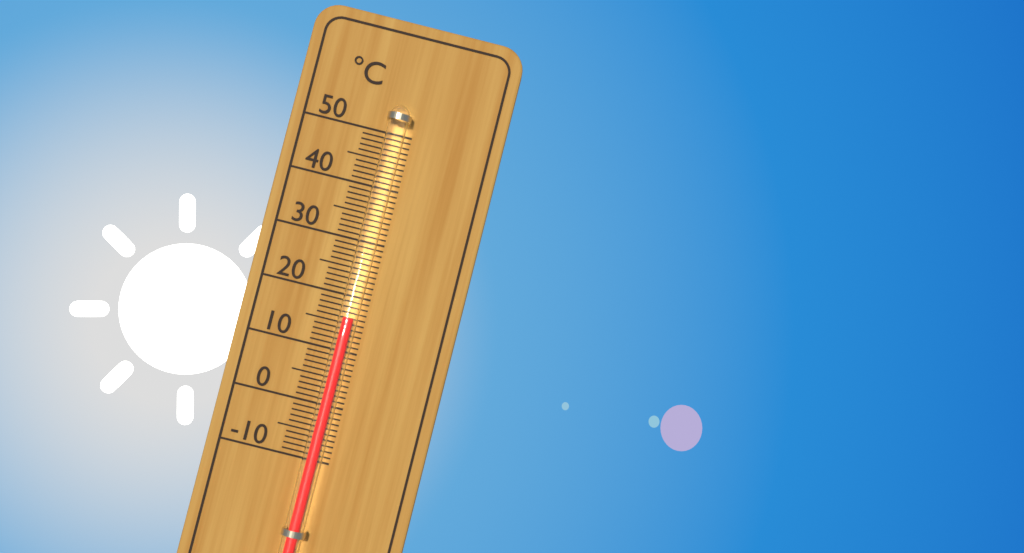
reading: 16 °C
